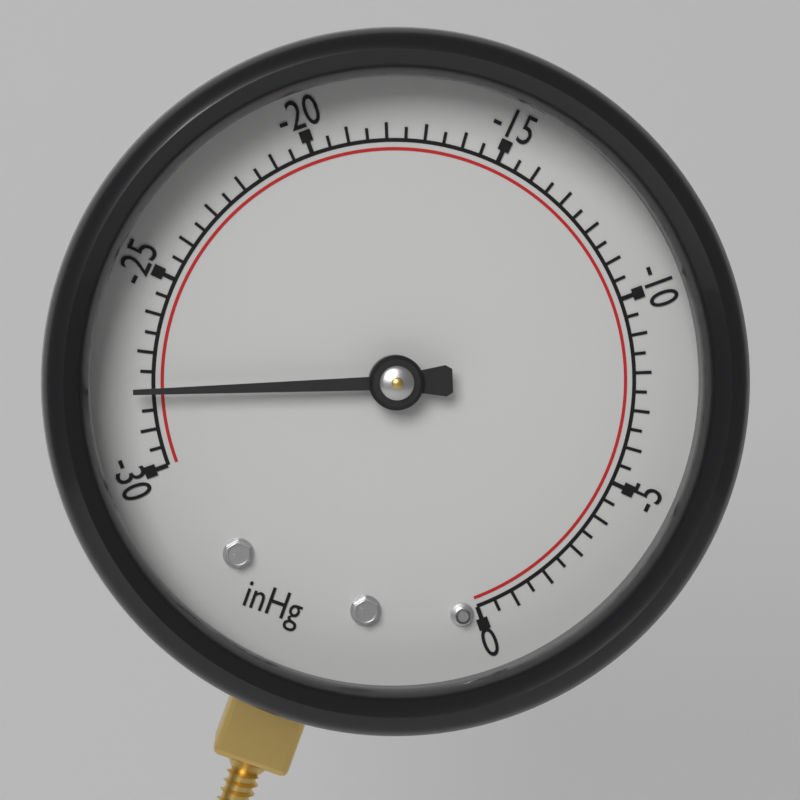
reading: -28.0 inHg
